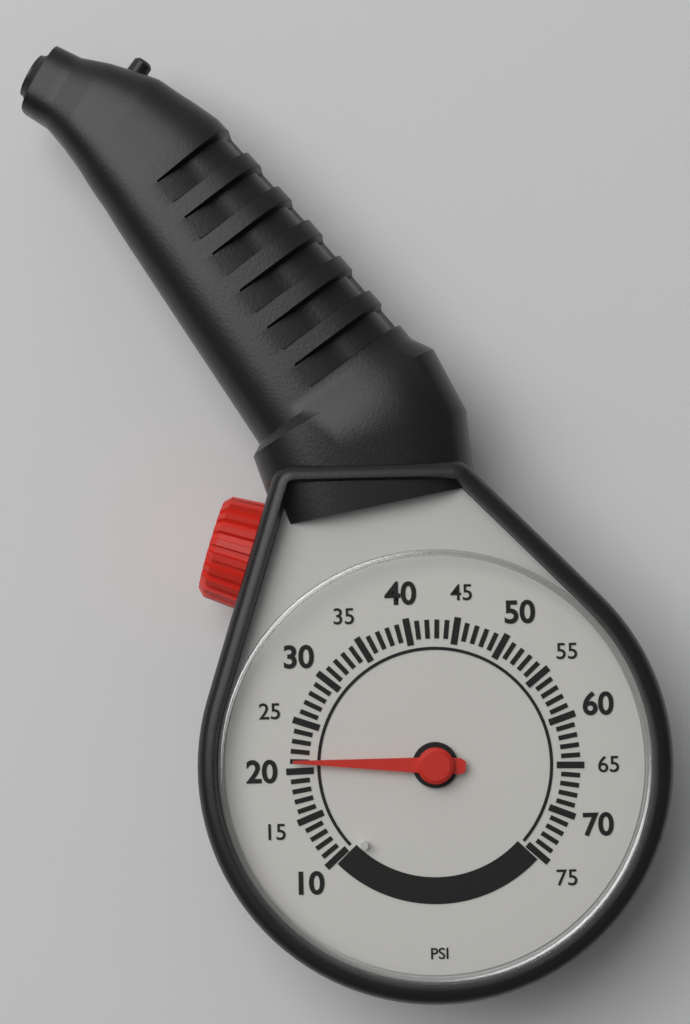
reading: 21 psi
